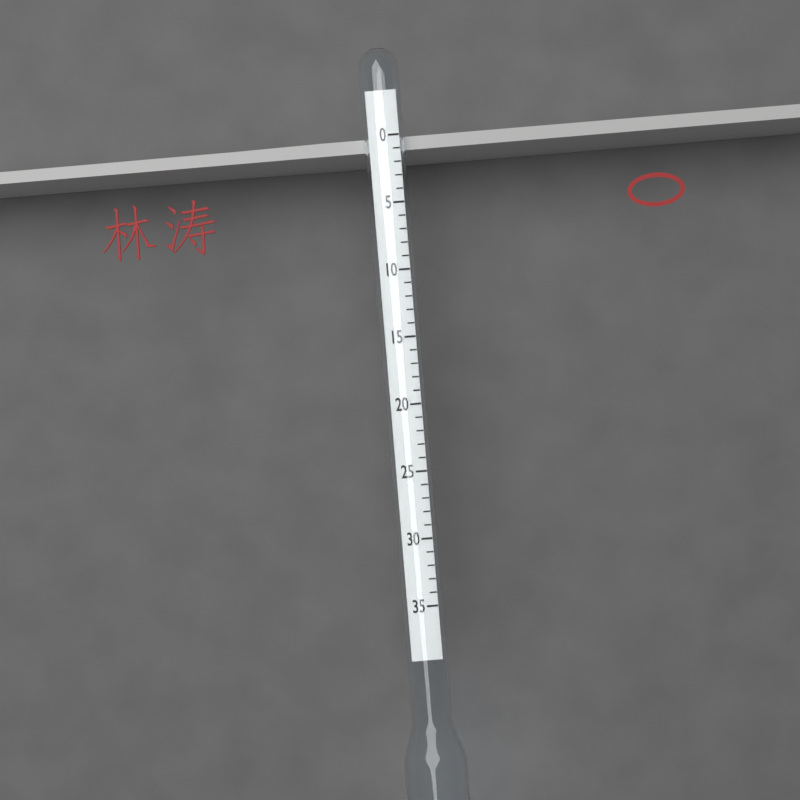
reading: 1 (no unit)
